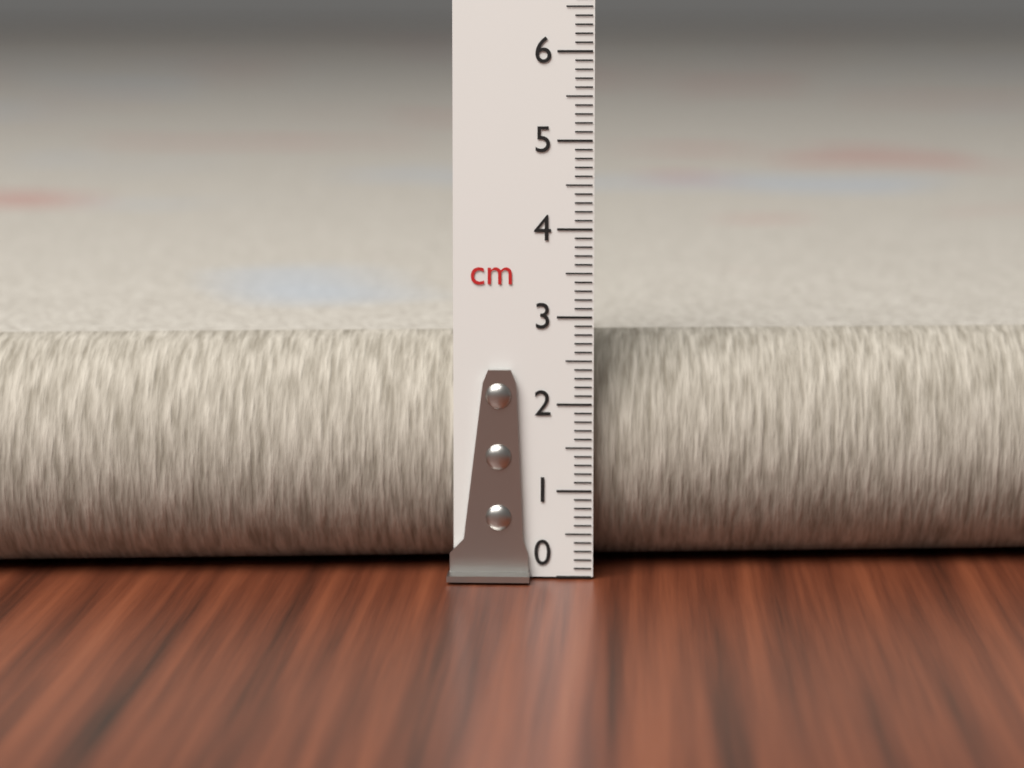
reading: 2.7 cm
